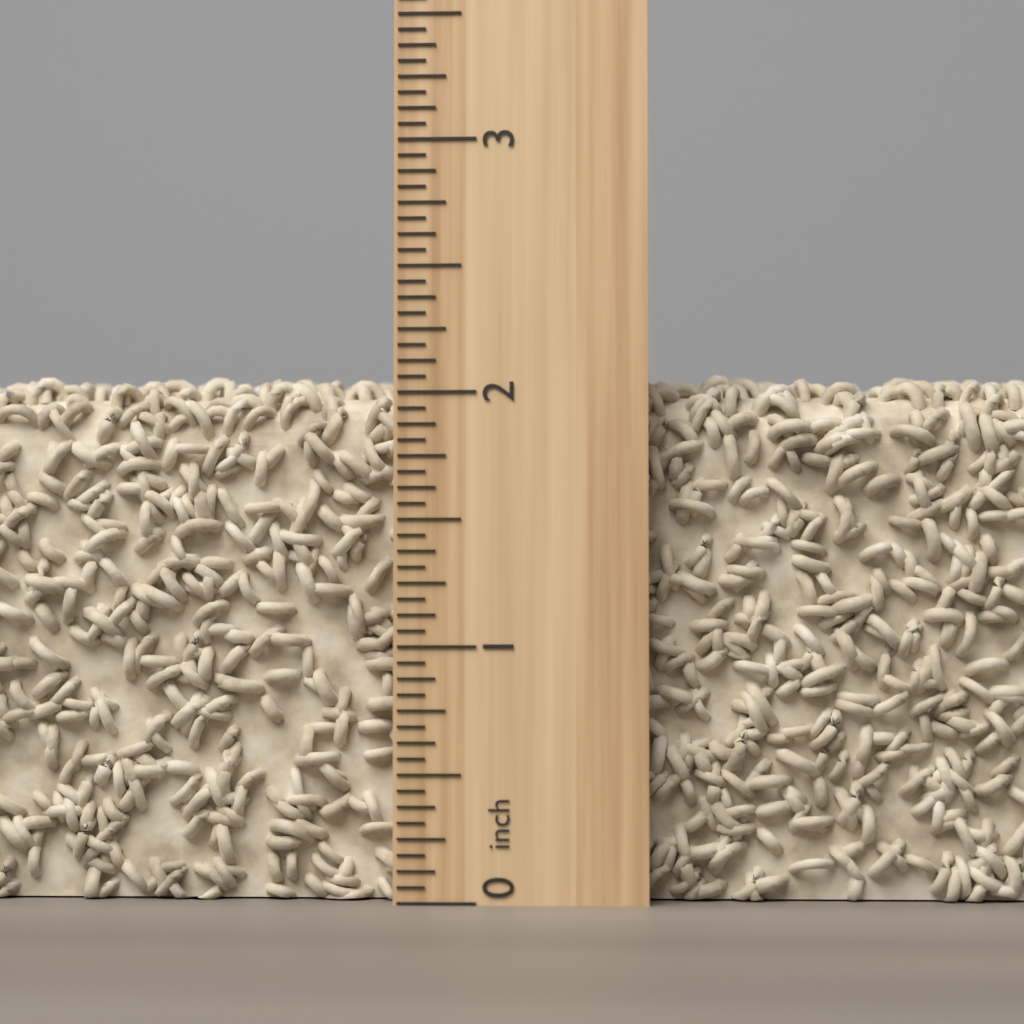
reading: 2.1250 inch
